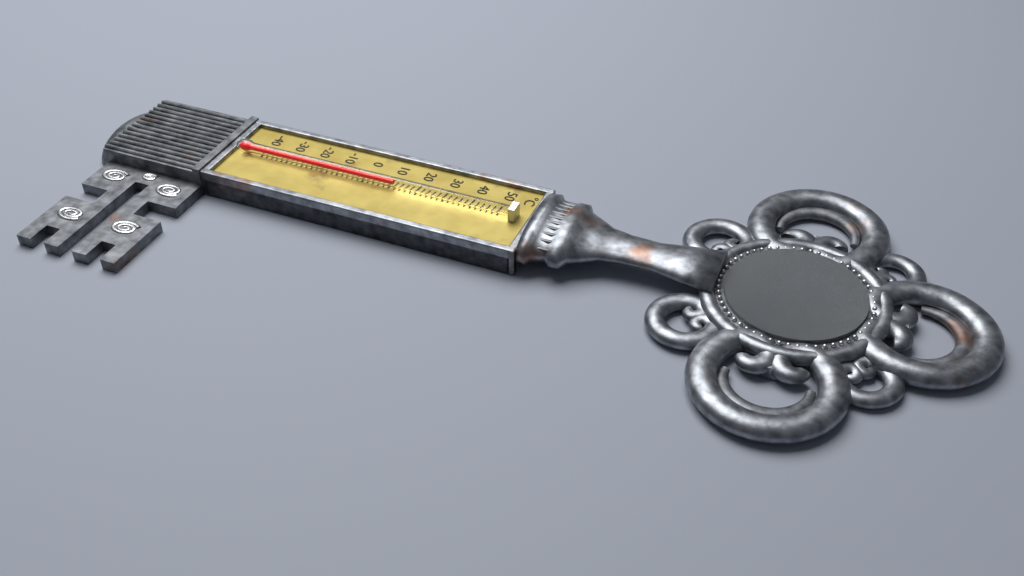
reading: 12 °C
